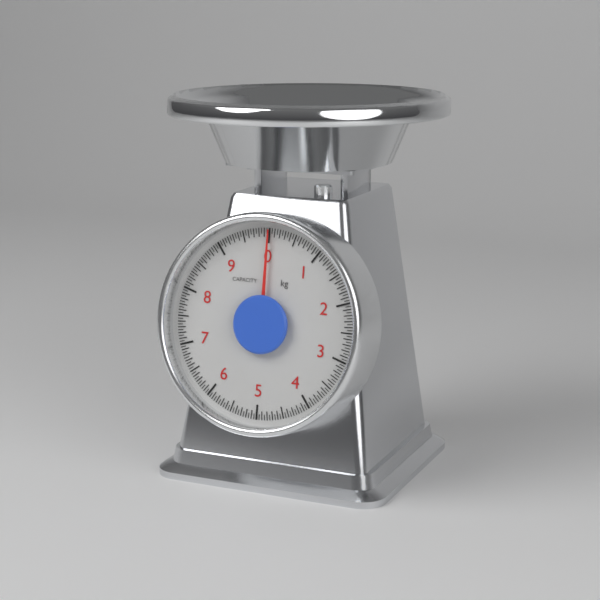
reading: 0.00 kg
